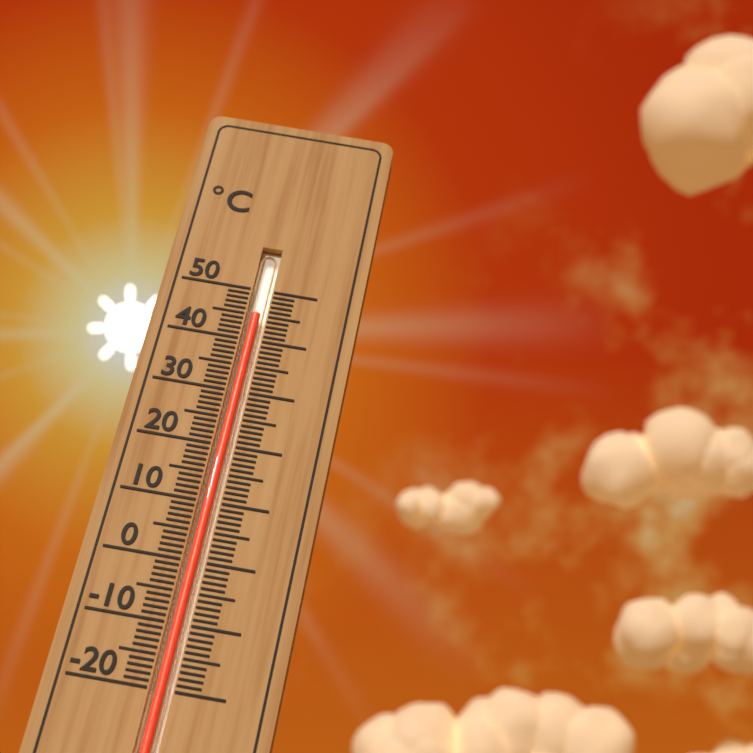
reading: 45 °C
